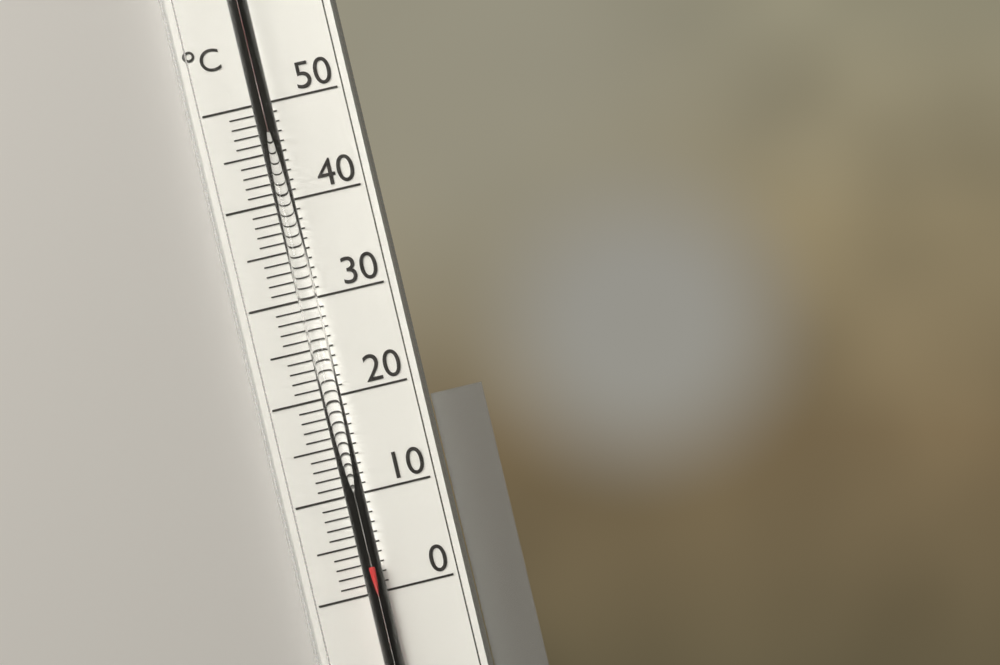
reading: 3 °C
